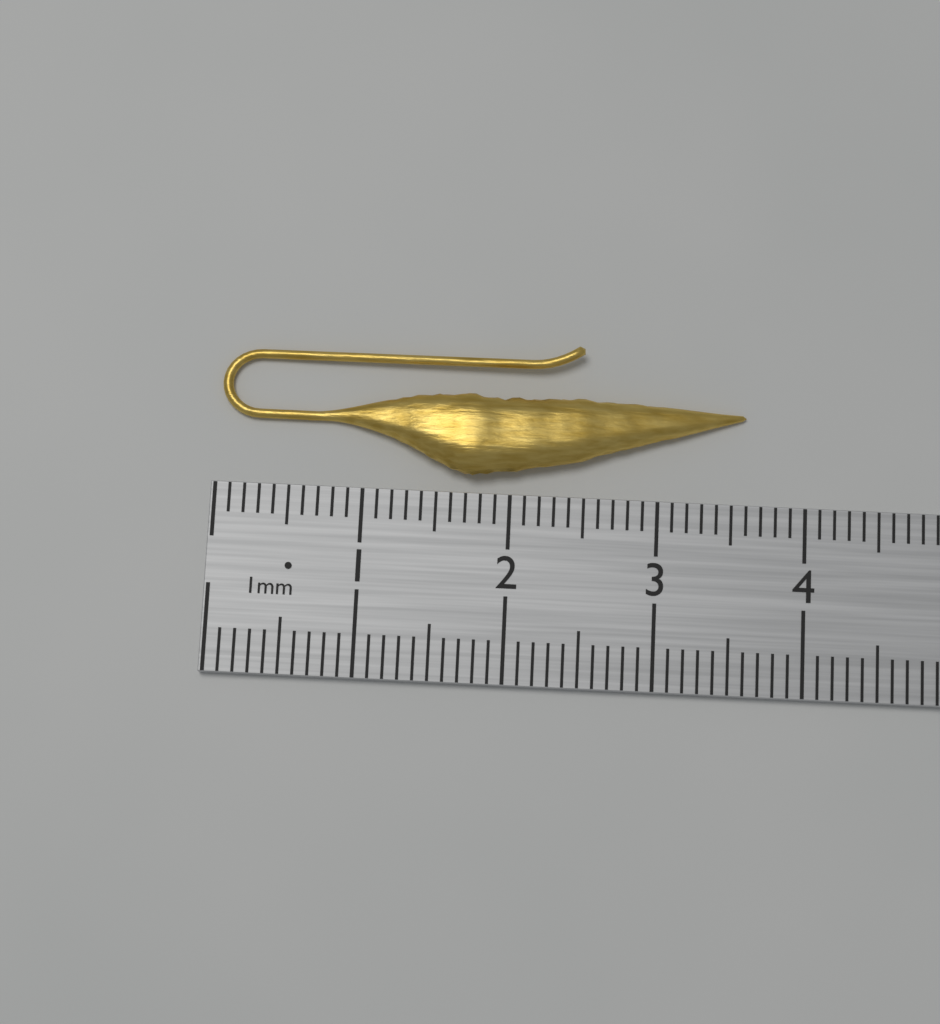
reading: 3.6 cm
